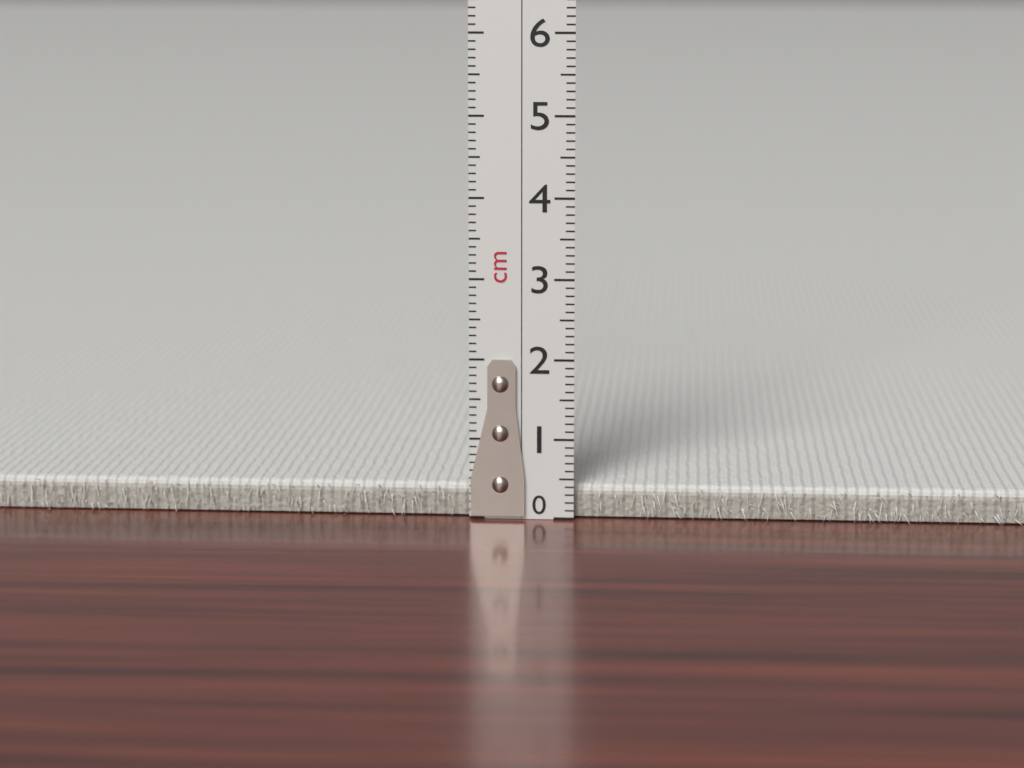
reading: 0.4 cm
